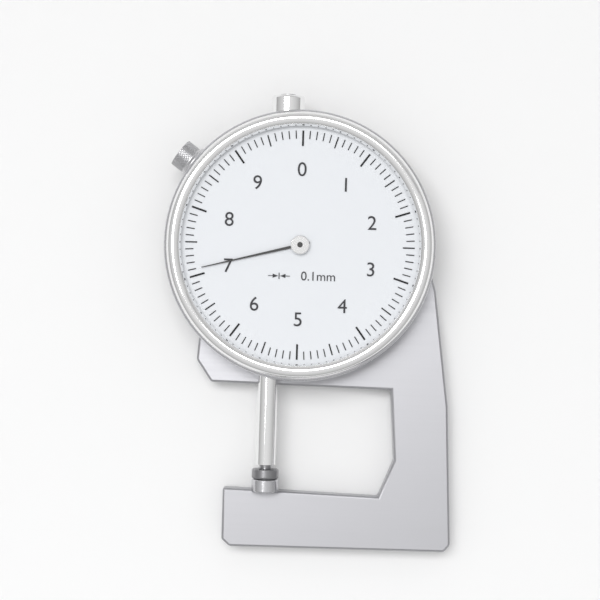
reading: 7.1 mm
